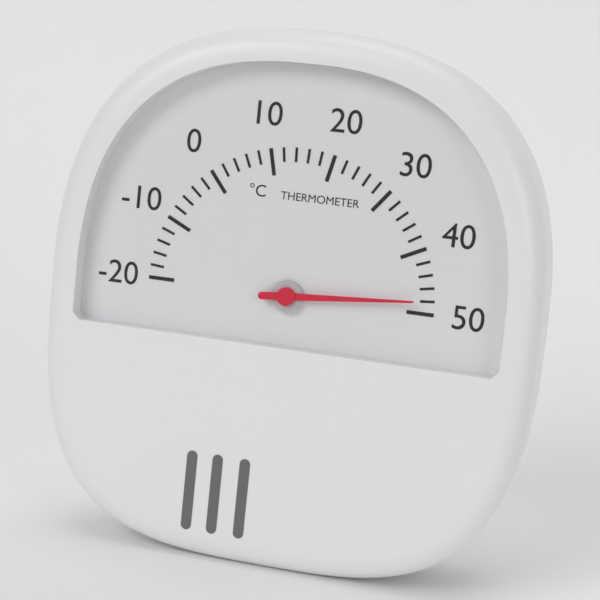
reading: 48 °C
